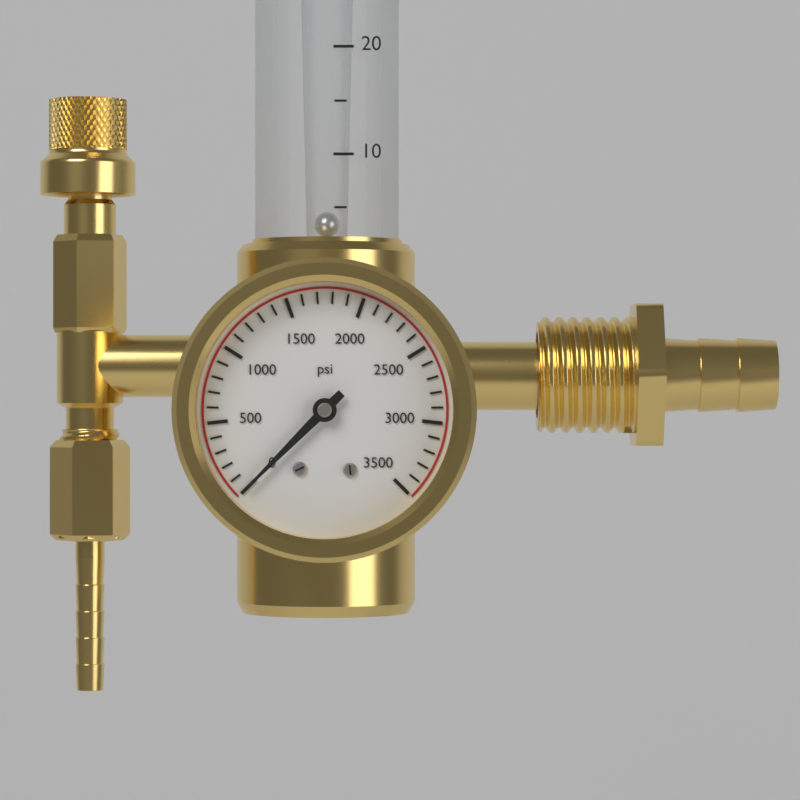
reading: 0 psi
